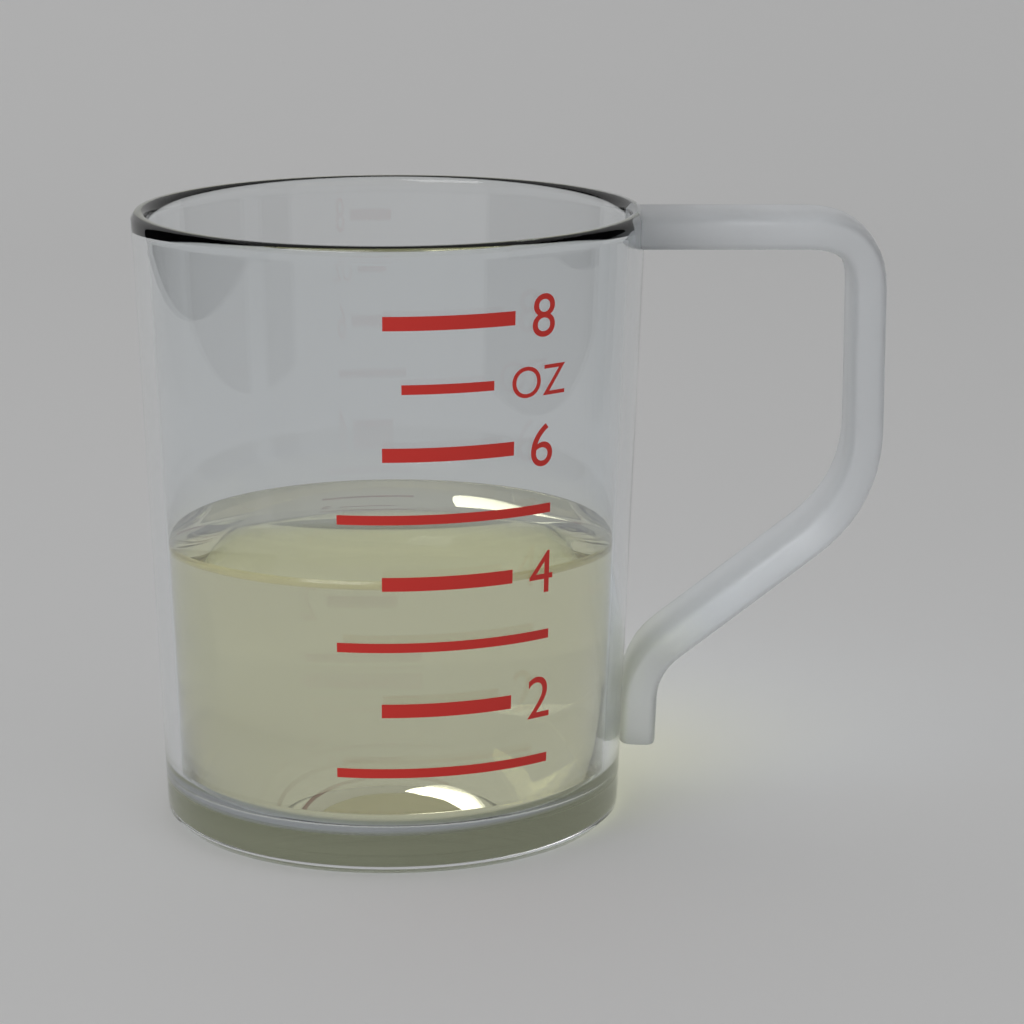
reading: 4 oz
